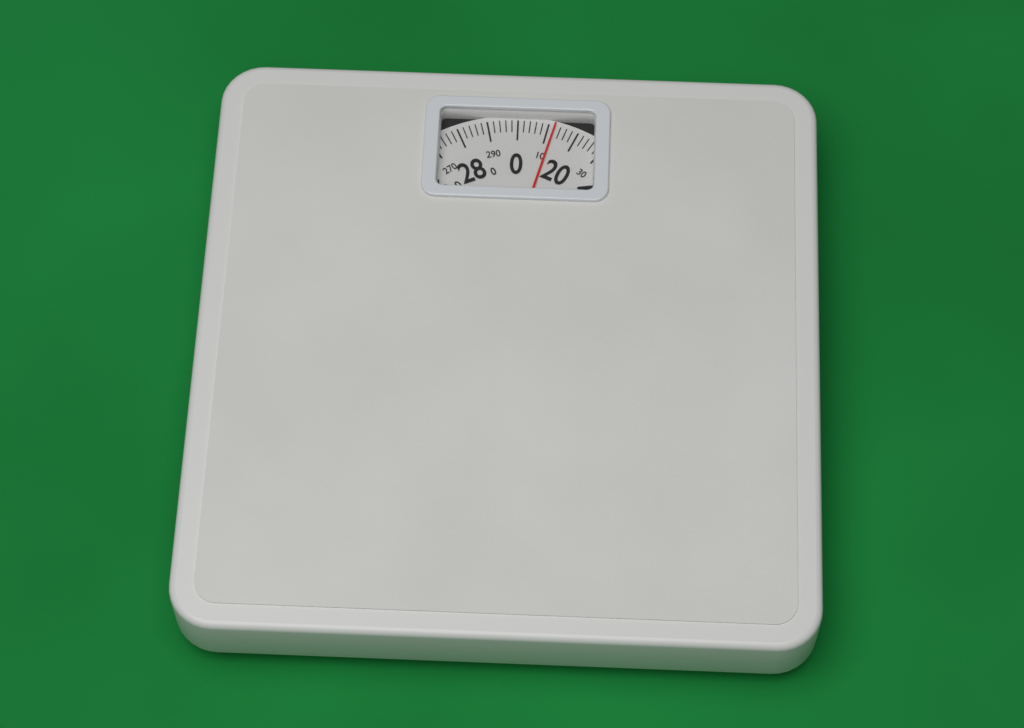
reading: 12 (no unit)
